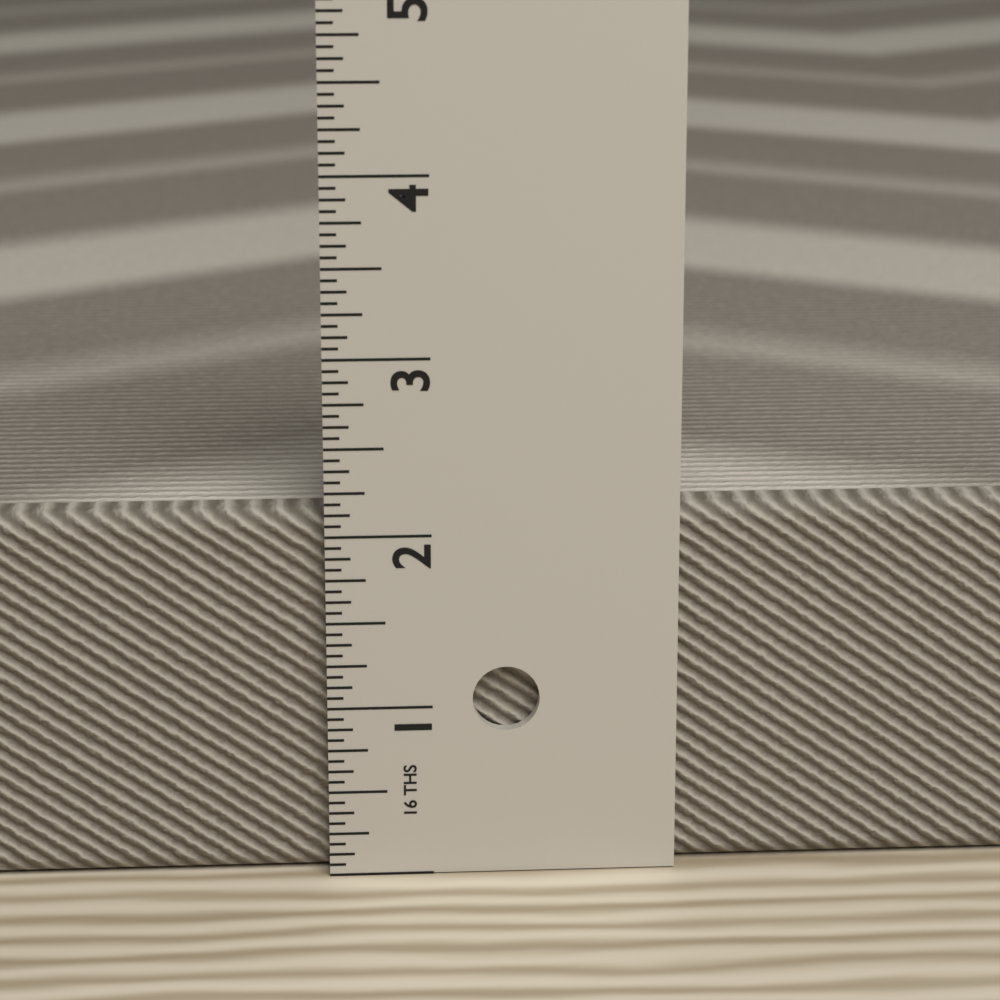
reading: 2.1250 in
